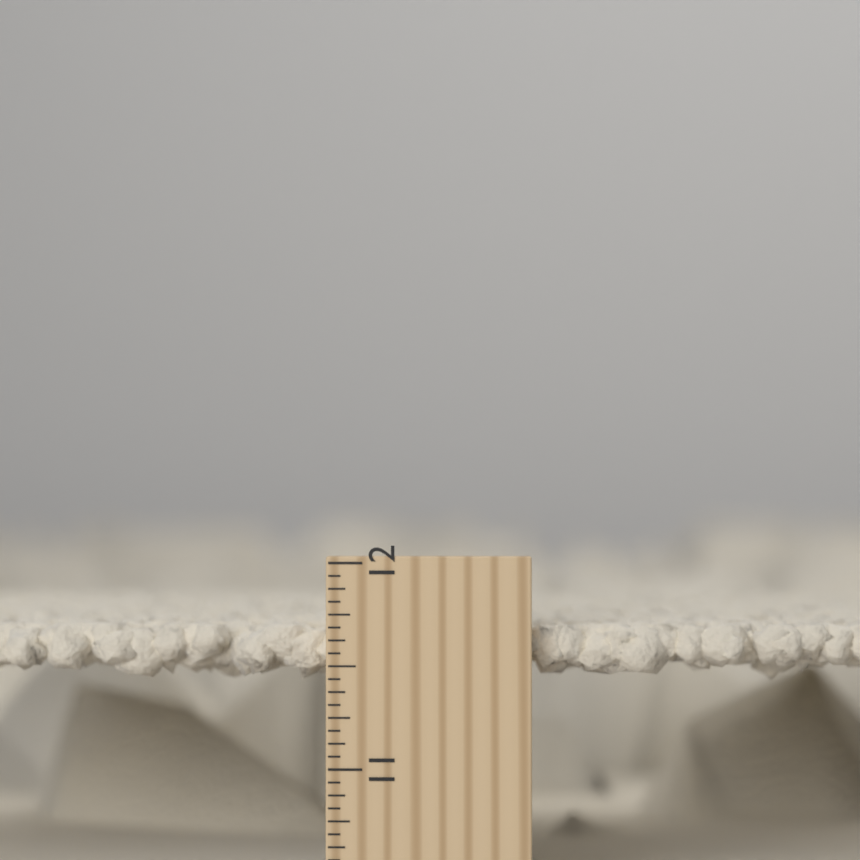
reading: 11.6875 inch
